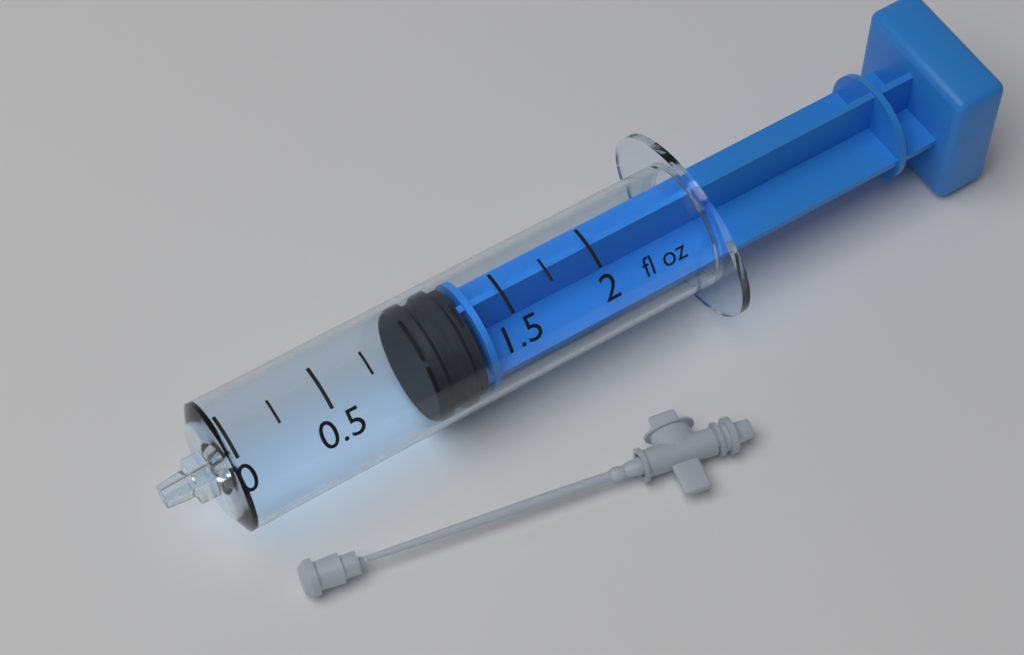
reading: 1.00 fl oz
